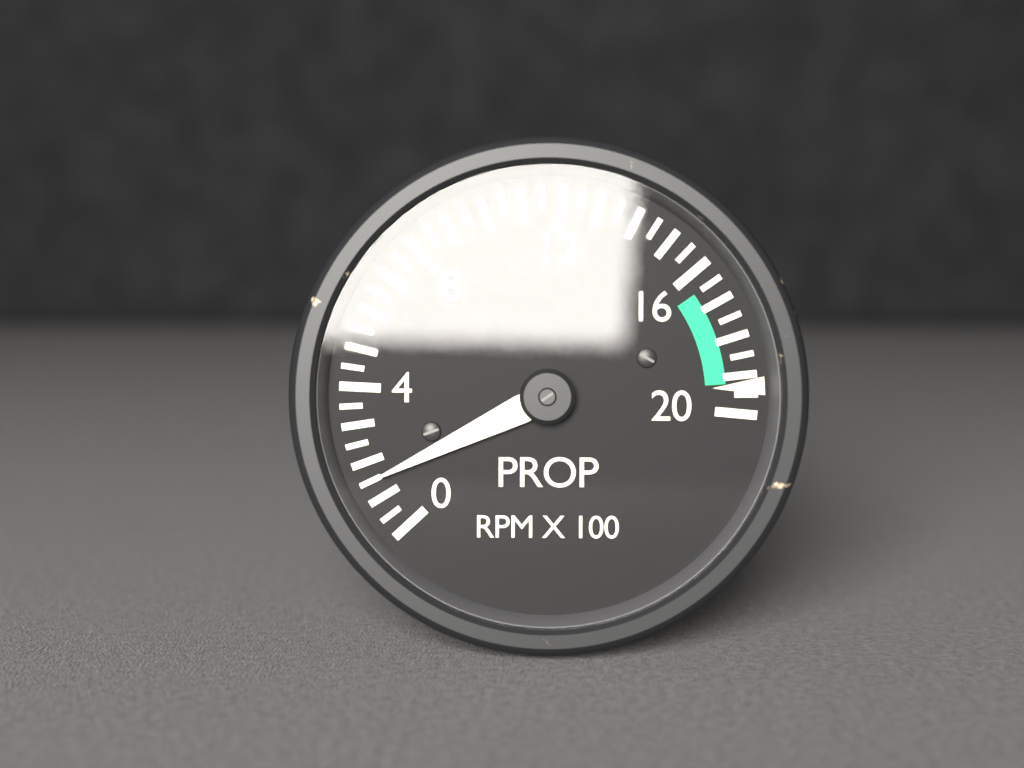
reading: 1.5 RPM X 100
